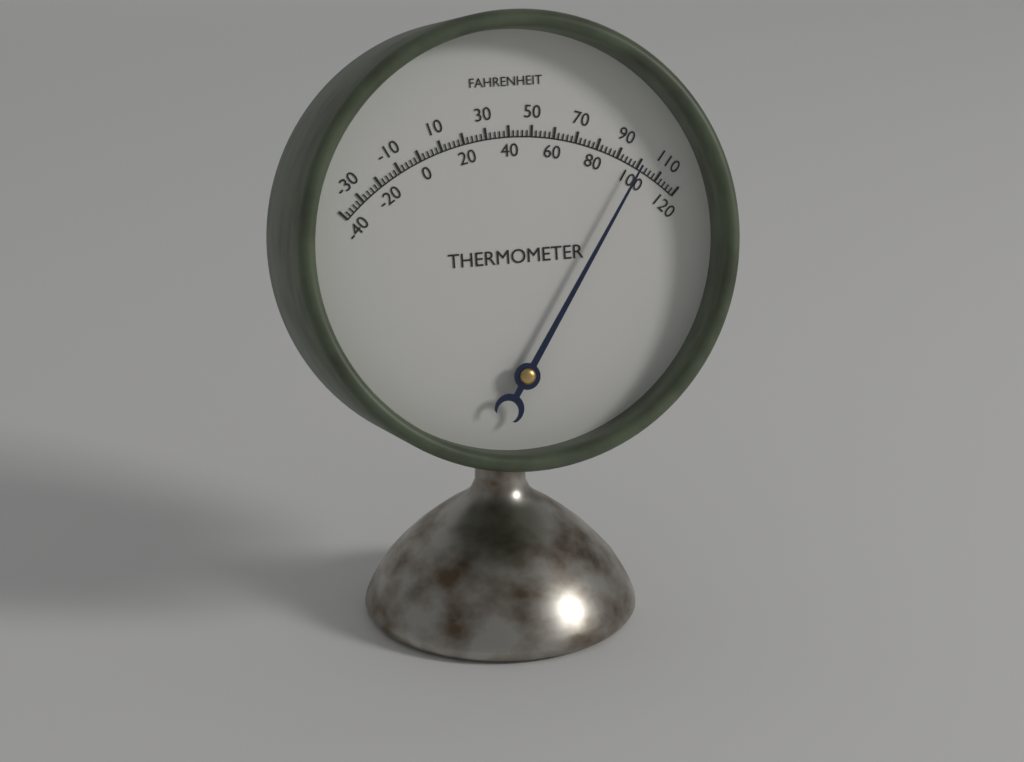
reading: 100 °F
